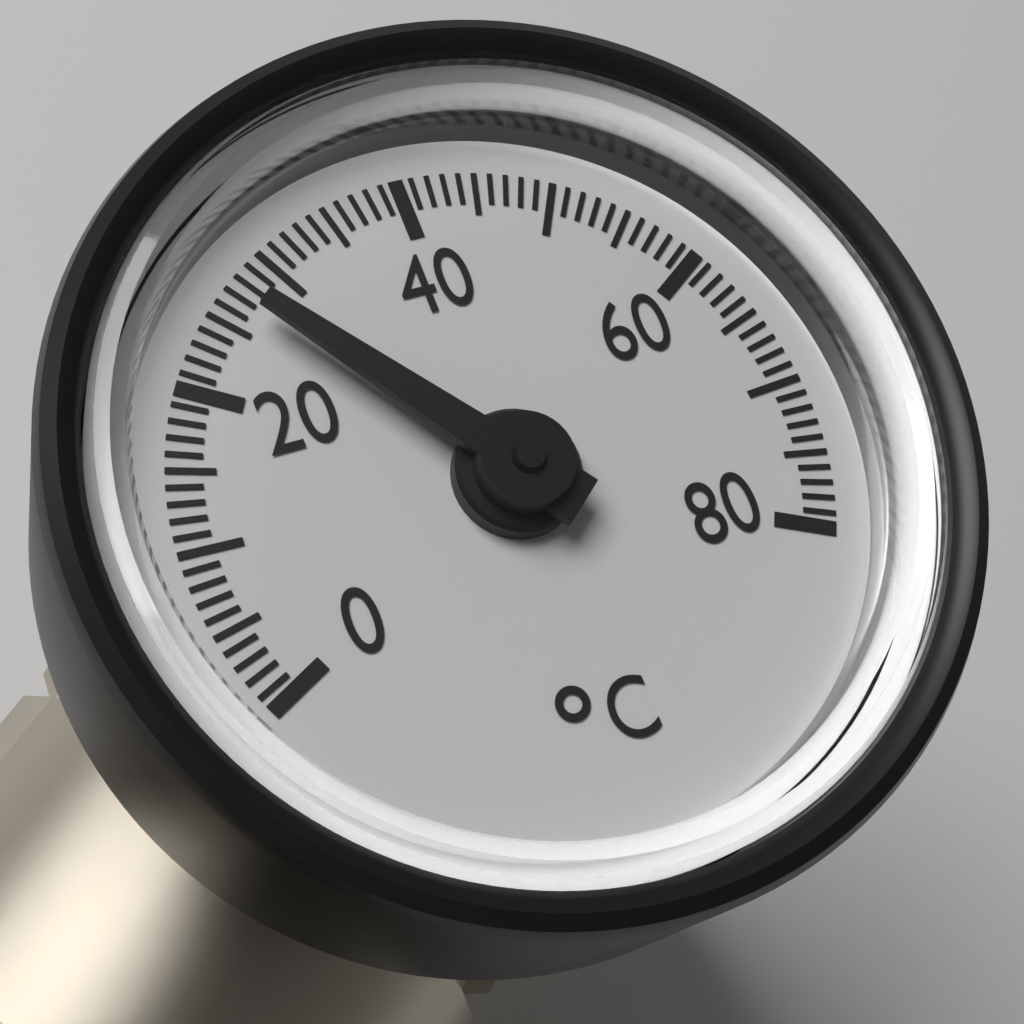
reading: 27 °C
